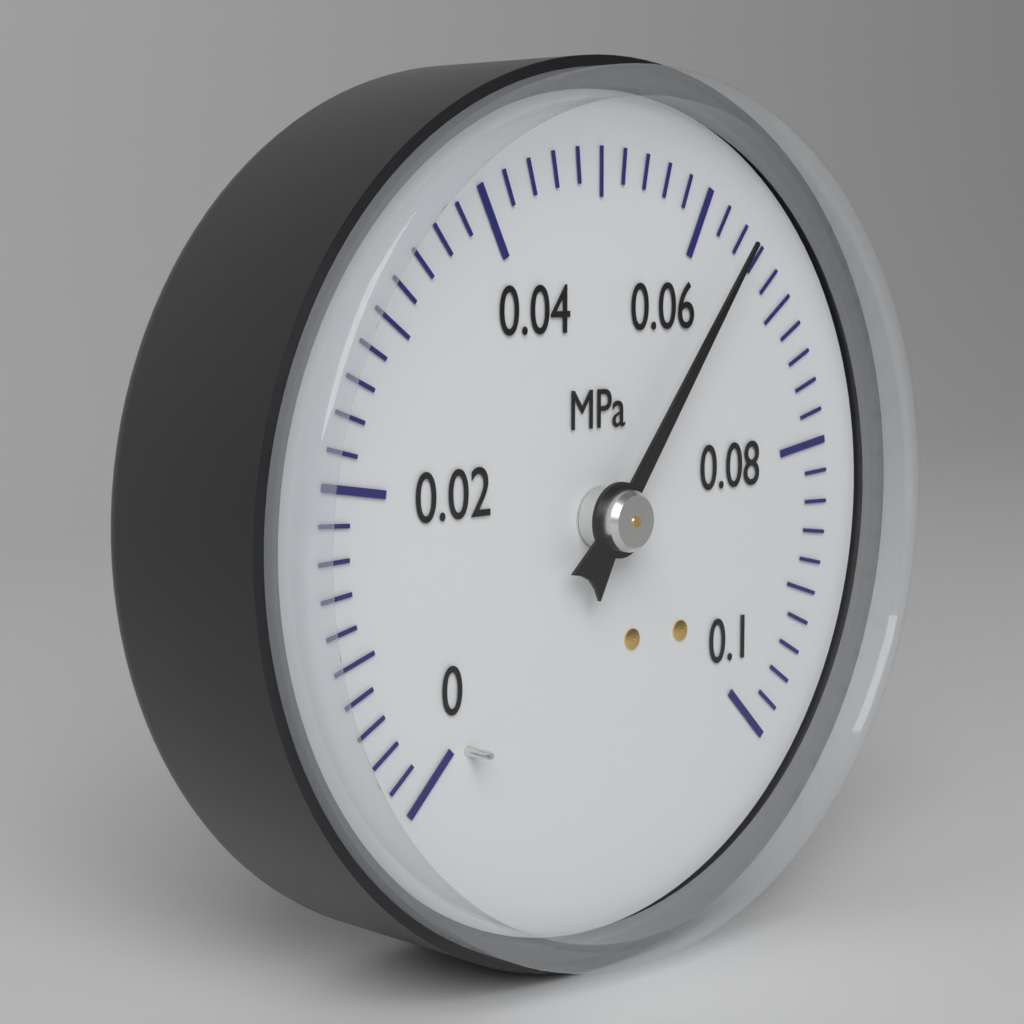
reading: 0.064 MPa
